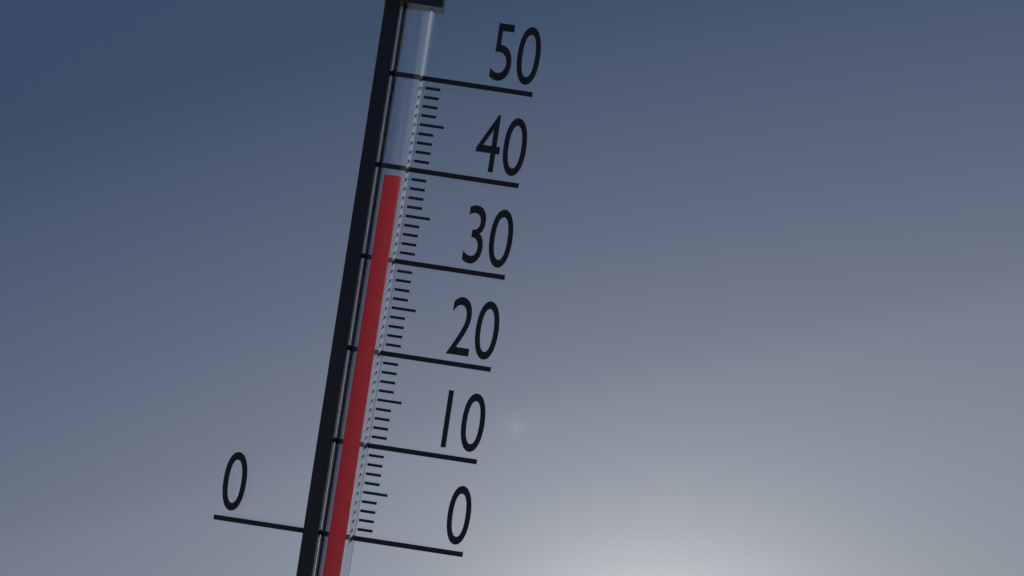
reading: 39 (no unit)
